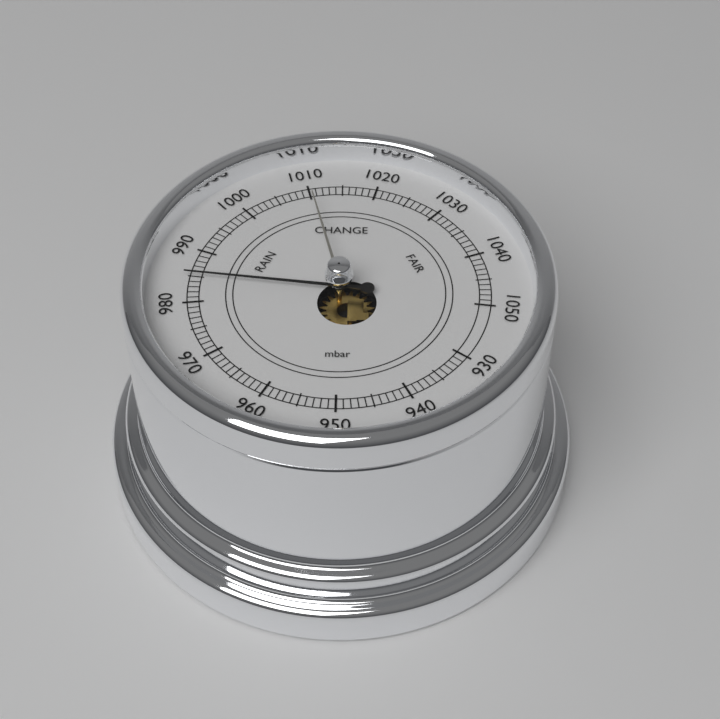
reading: 985 mbar
